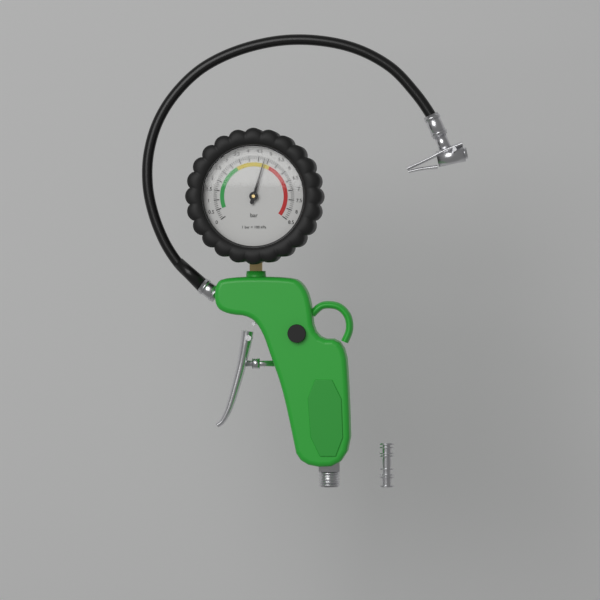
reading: 4.8 bar
